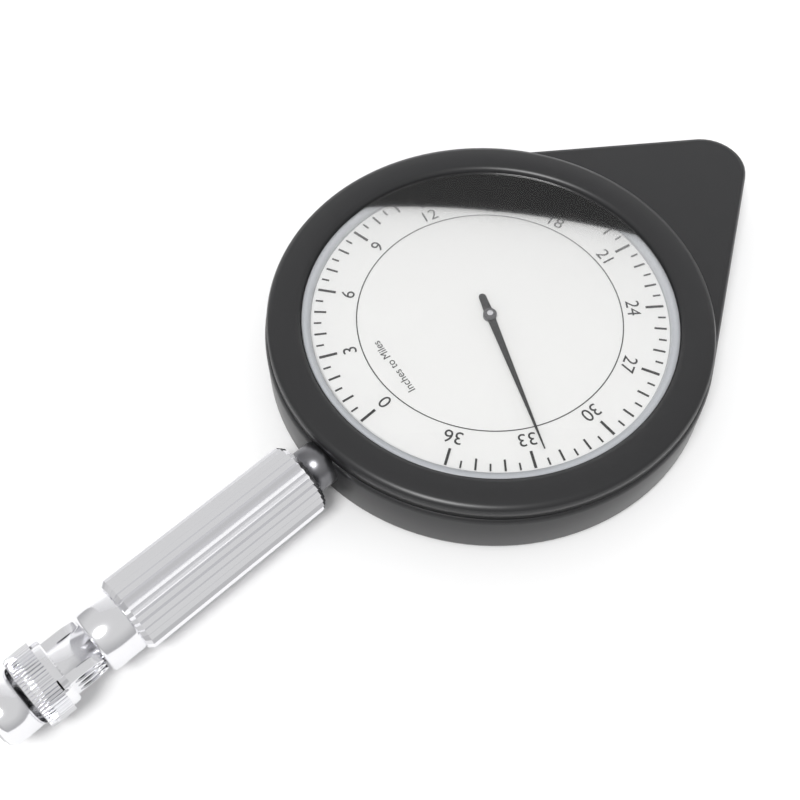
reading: 32.5 miles
